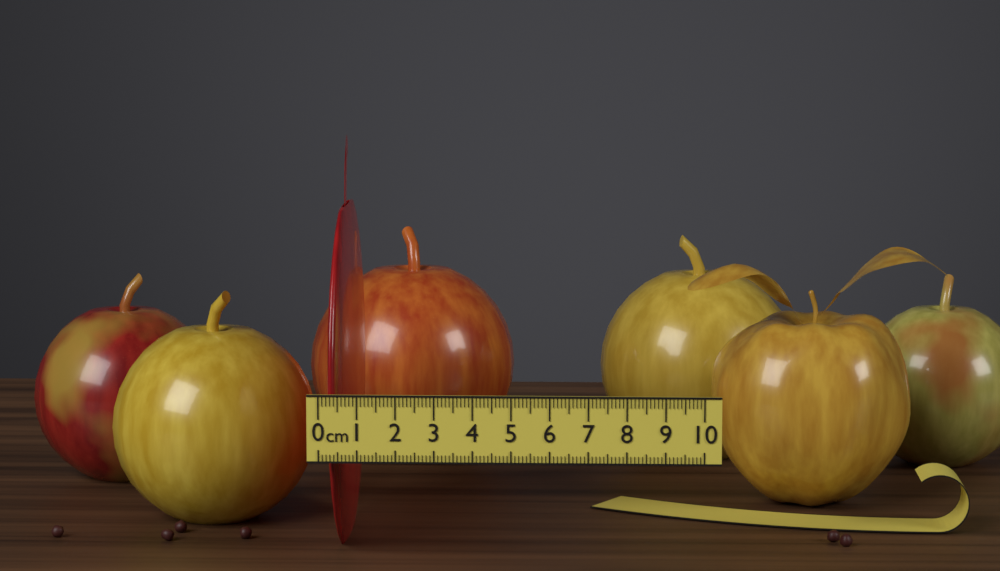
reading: 0.6 cm
